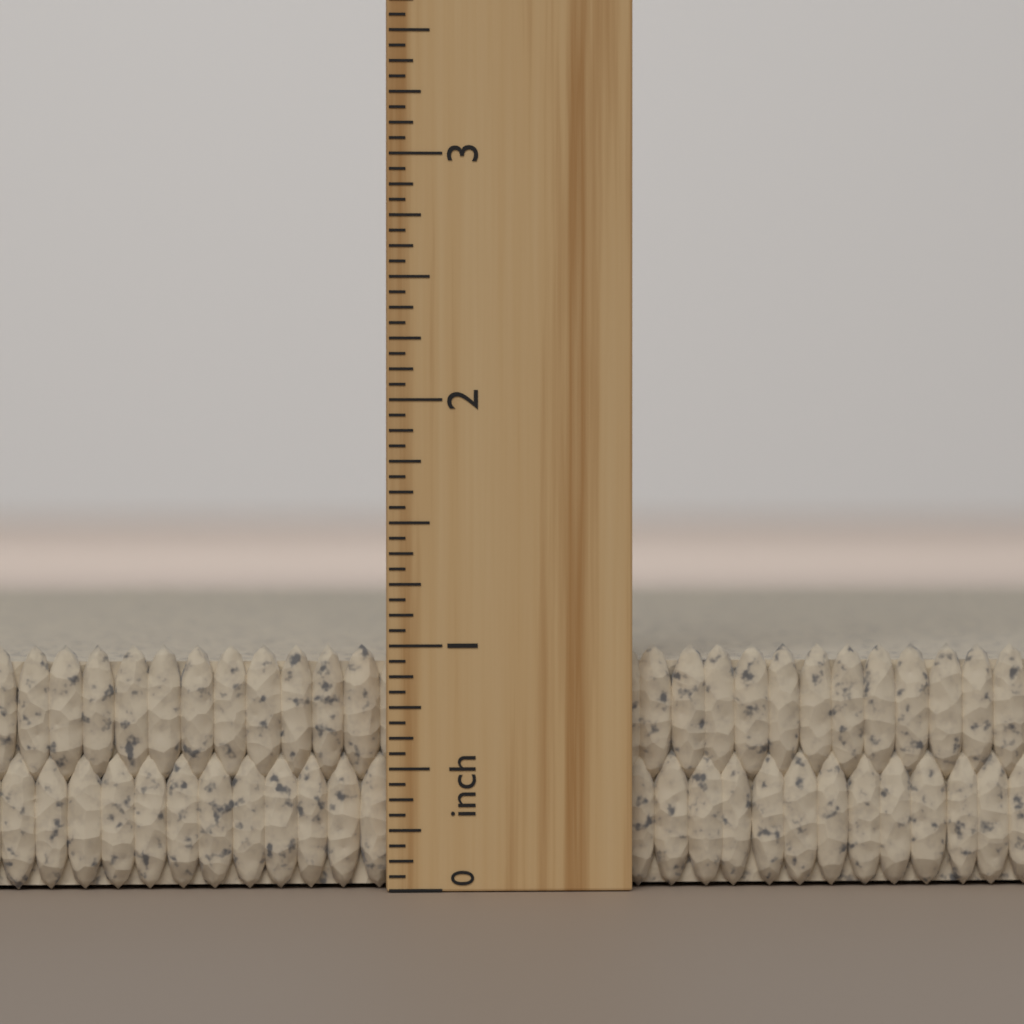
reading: 1.0000 inch
